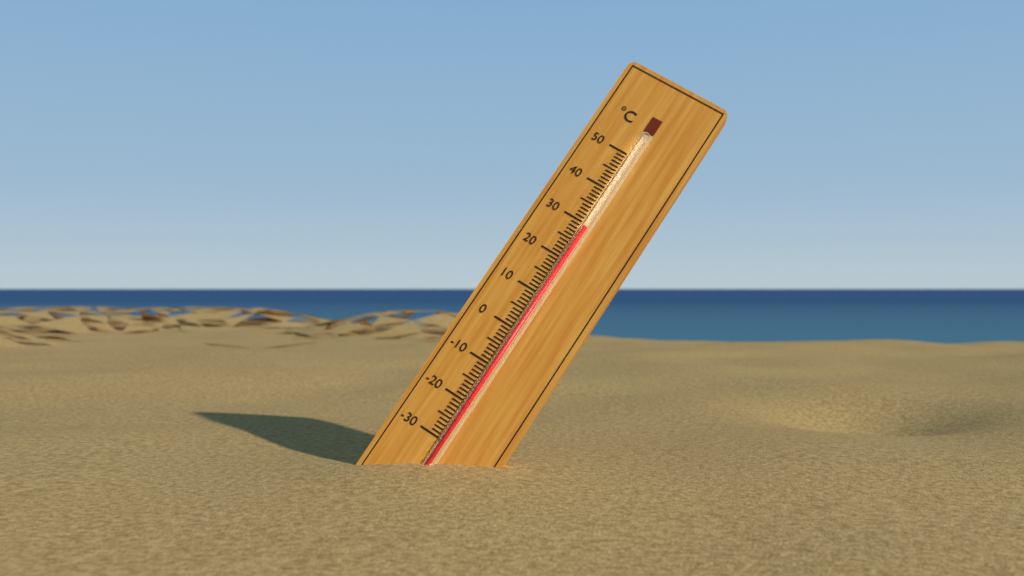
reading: 29 °C
